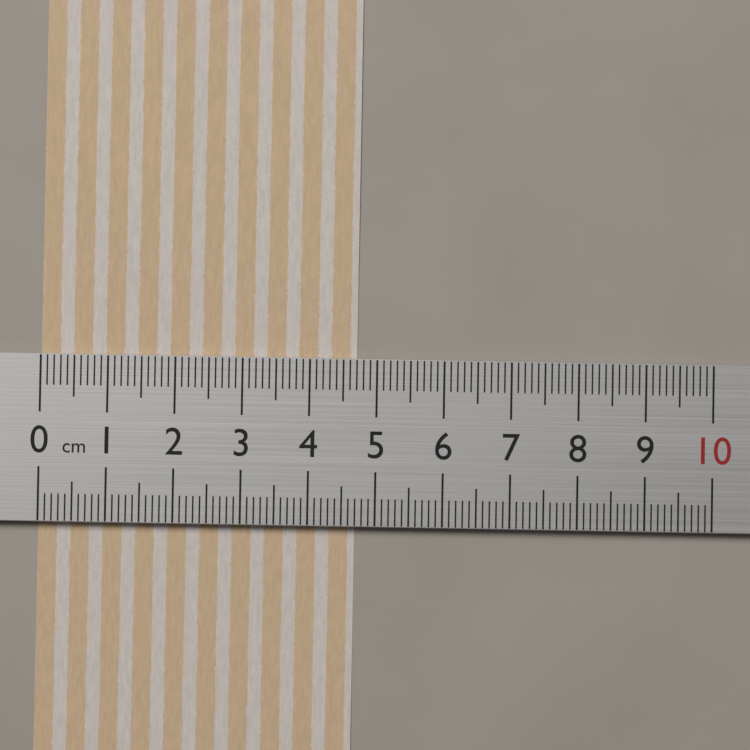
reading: 4.7 cm
